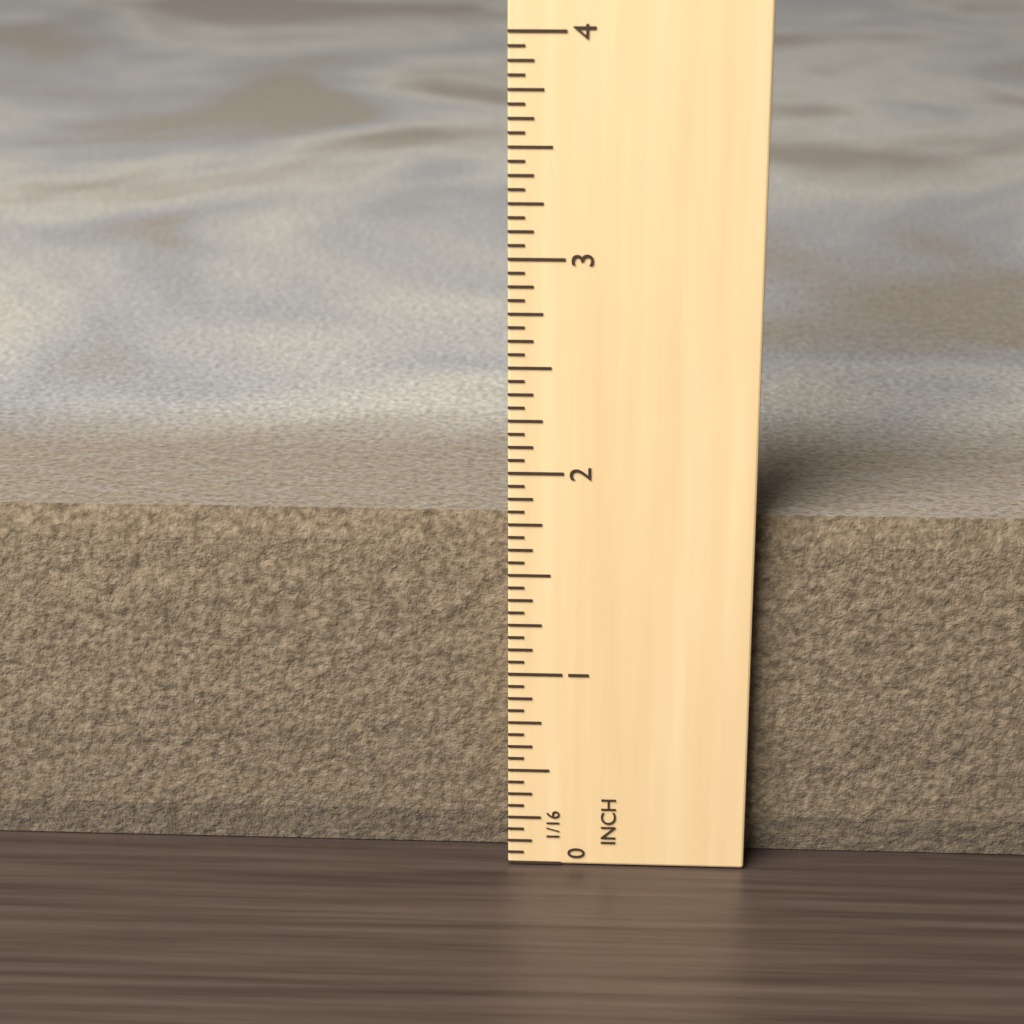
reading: 1.7500 in
